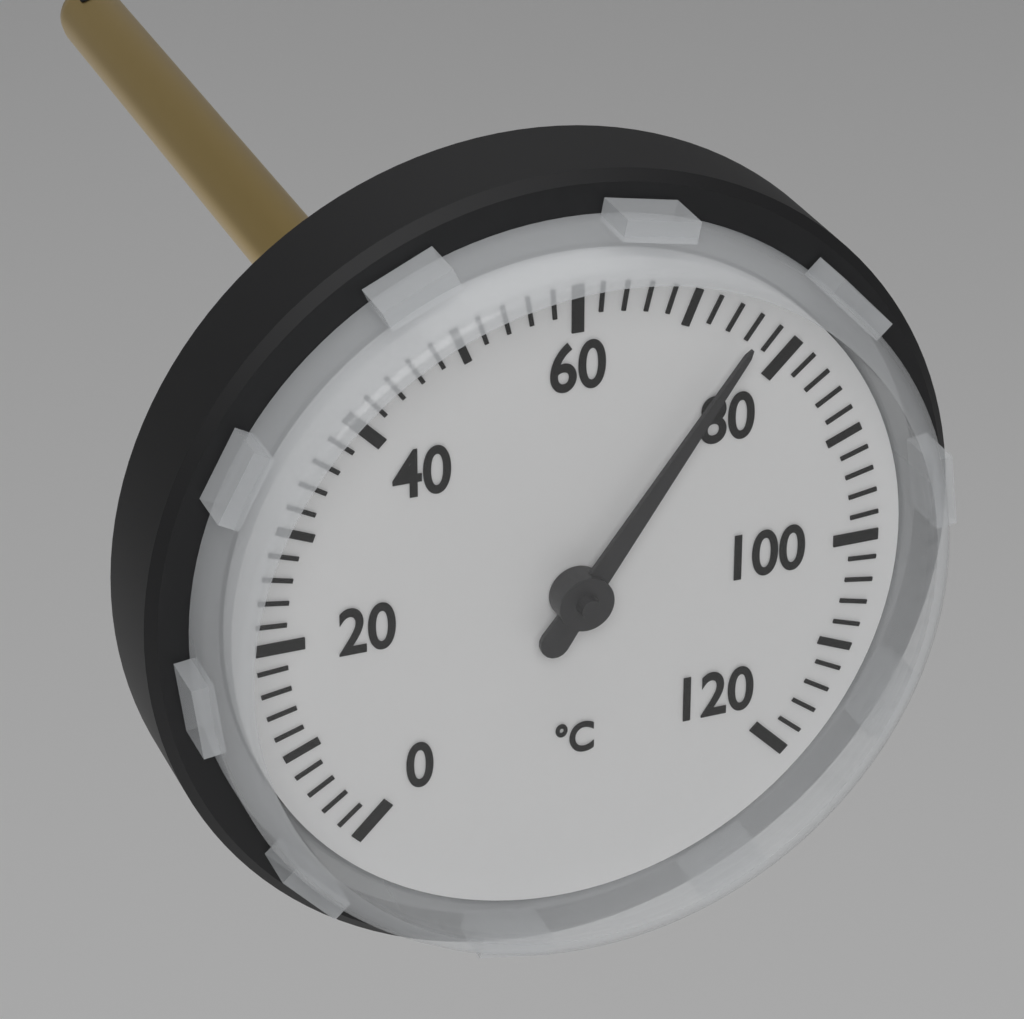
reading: 76 °C
